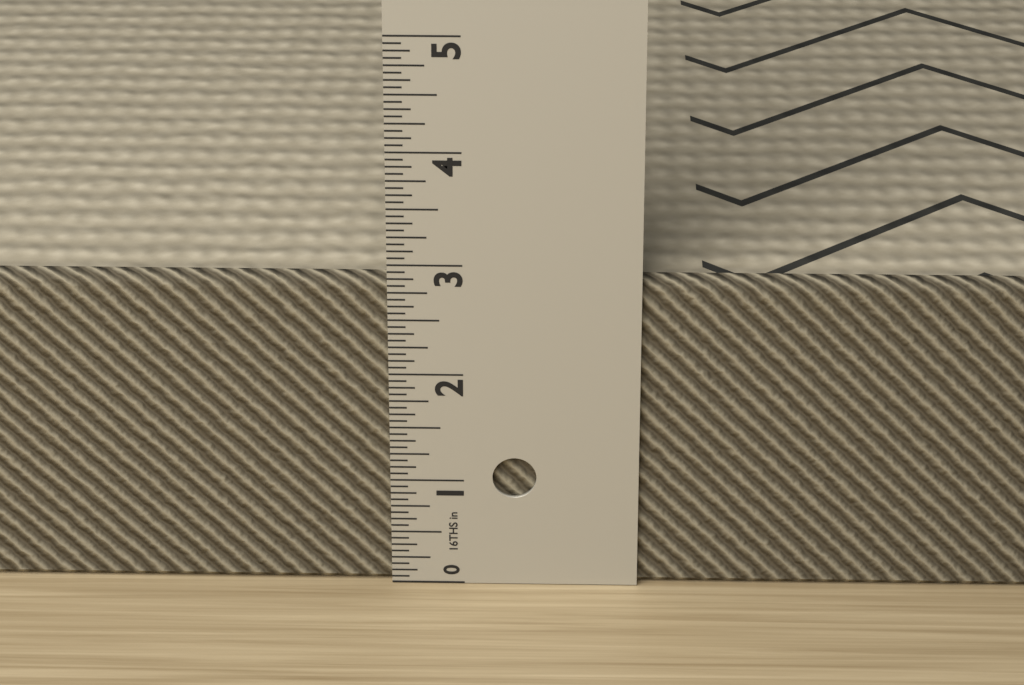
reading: 2.8750 in
